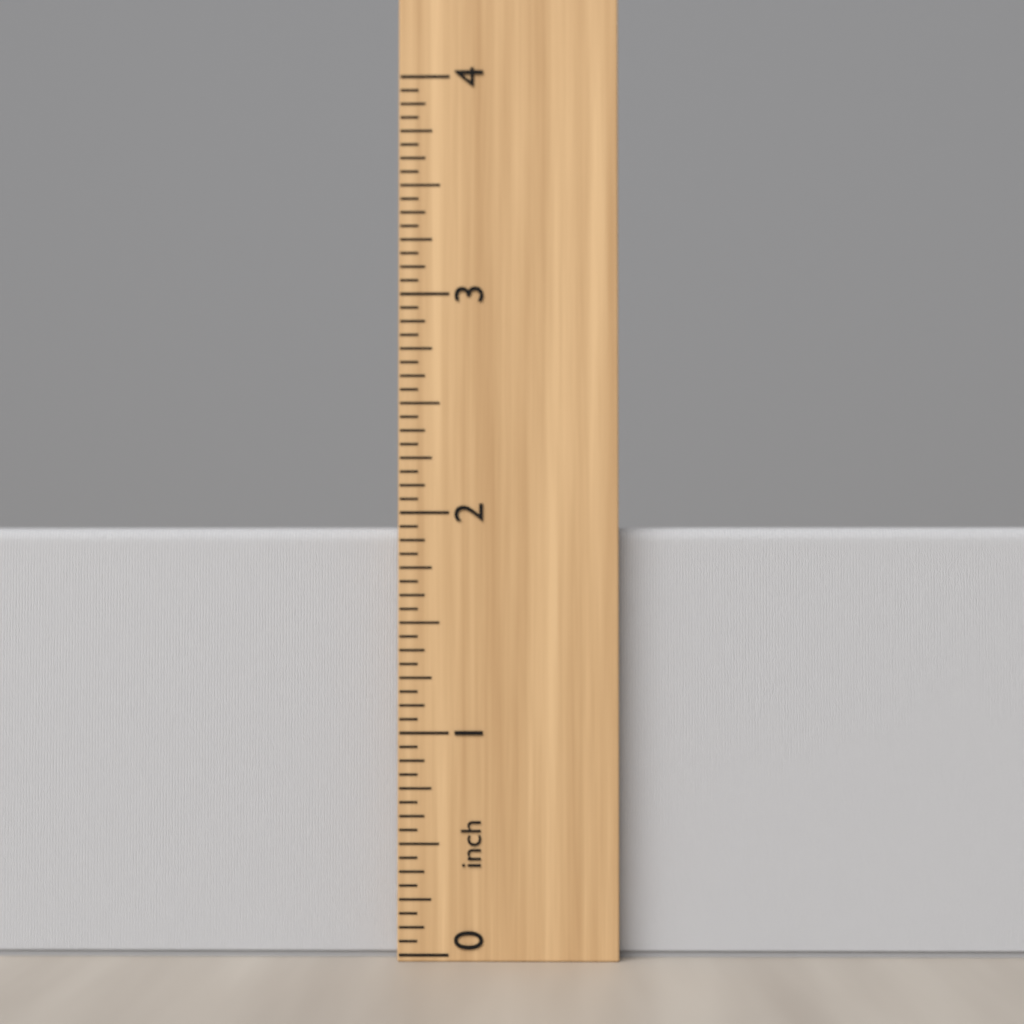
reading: 1.9375 inch
